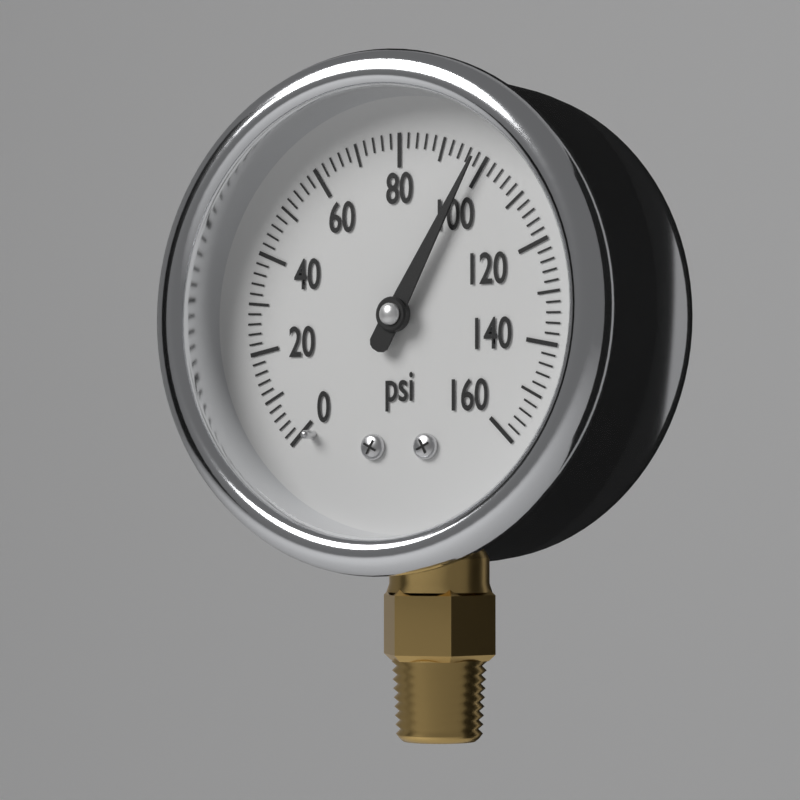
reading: 98 psi
